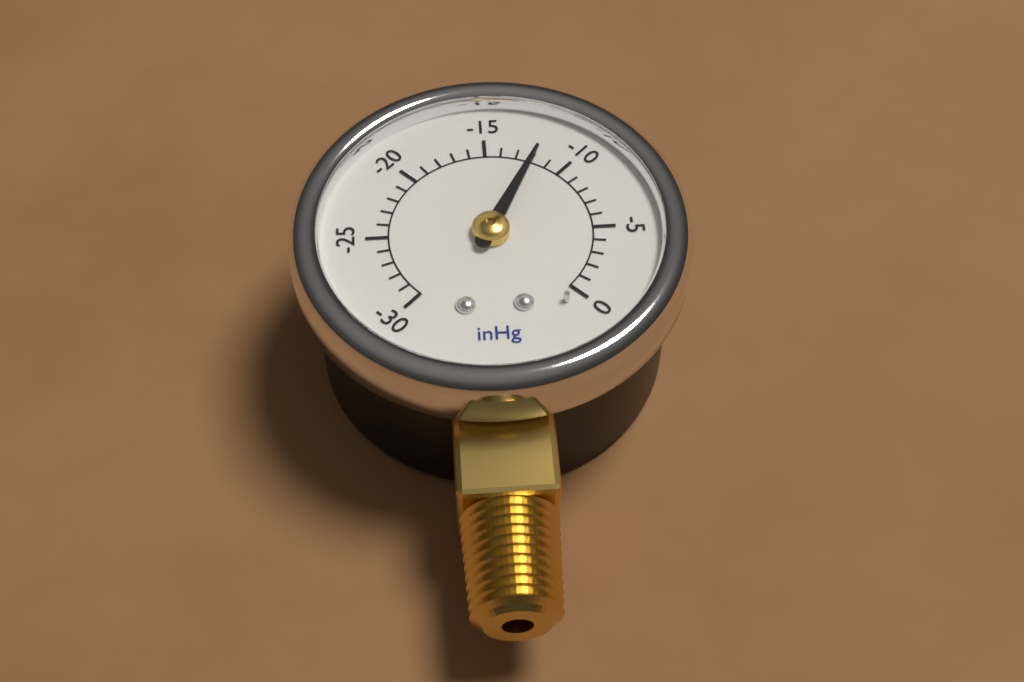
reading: -12 inHg
